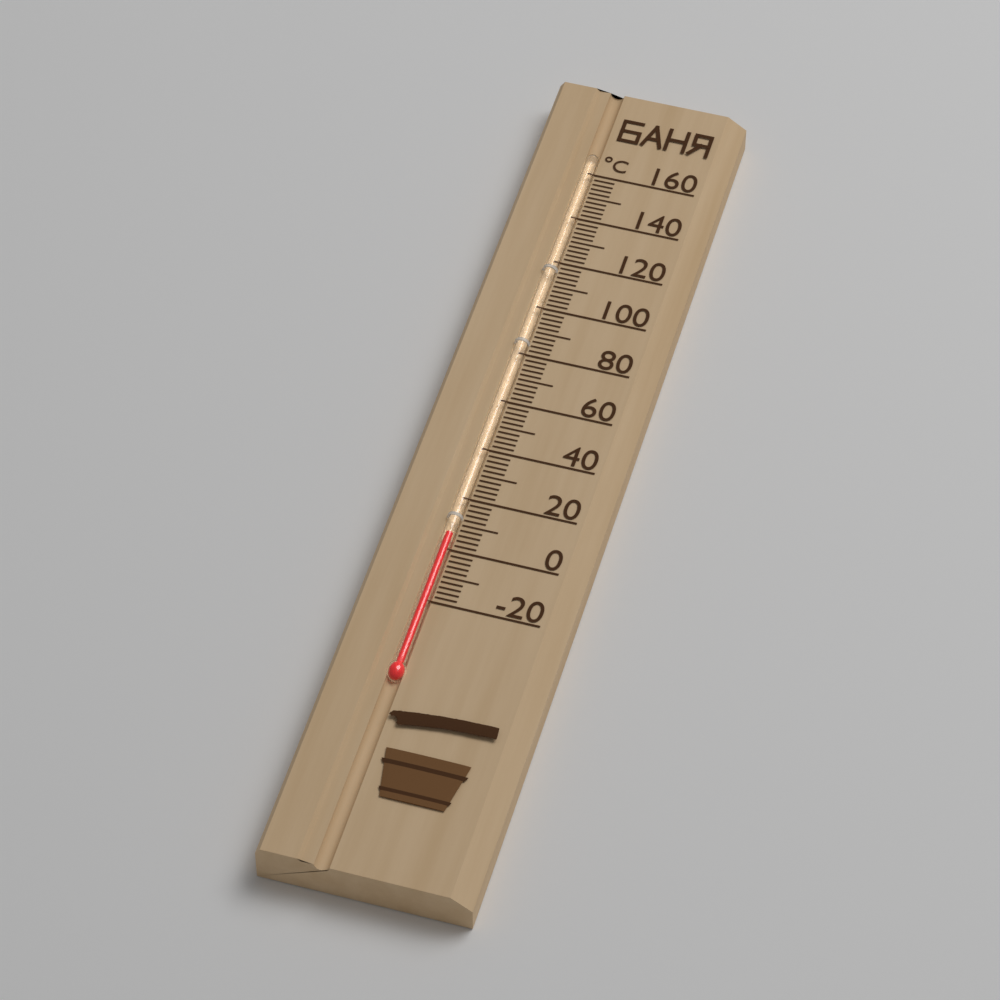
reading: 6 °C
